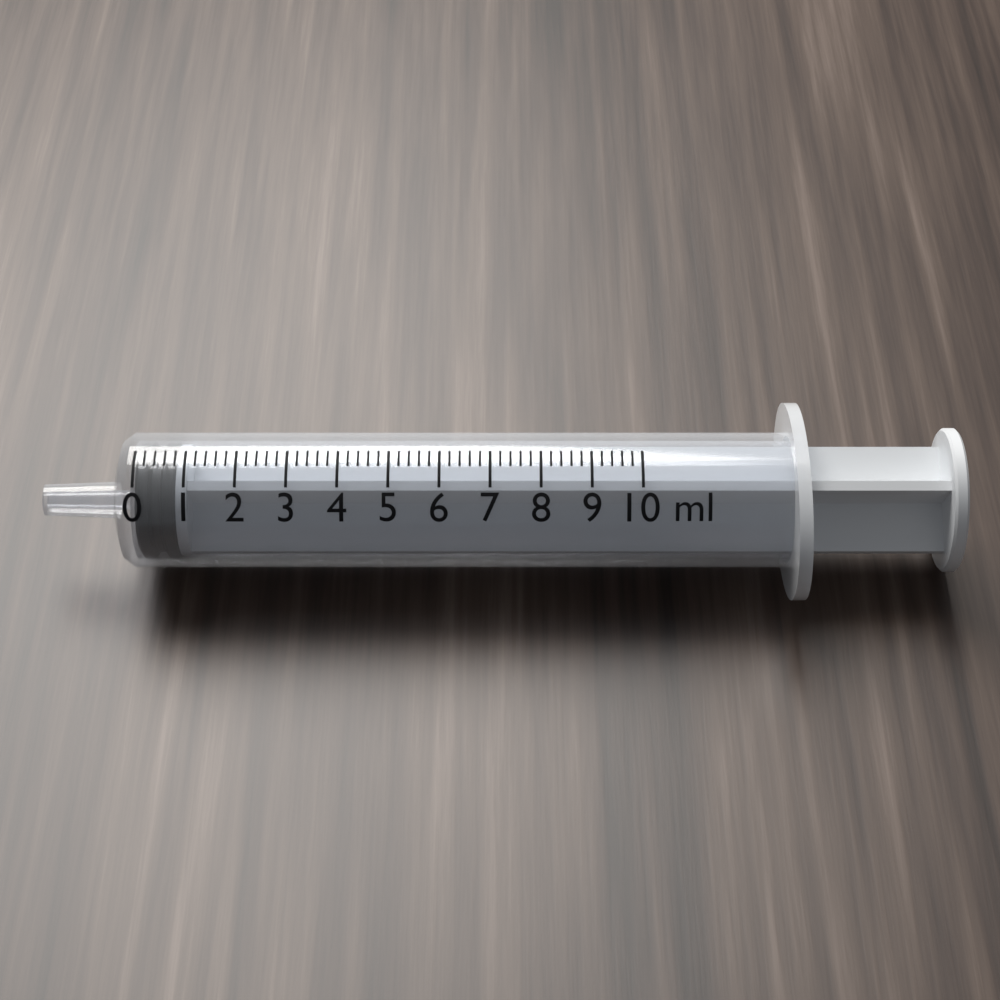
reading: 0.0 ml
